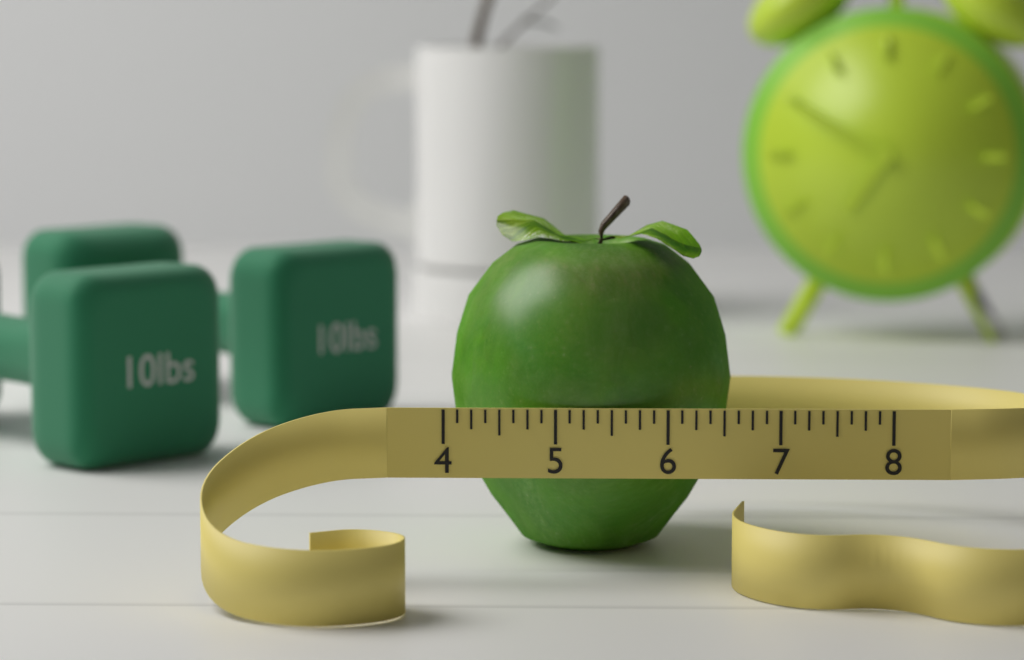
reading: 6.625 (no unit)
